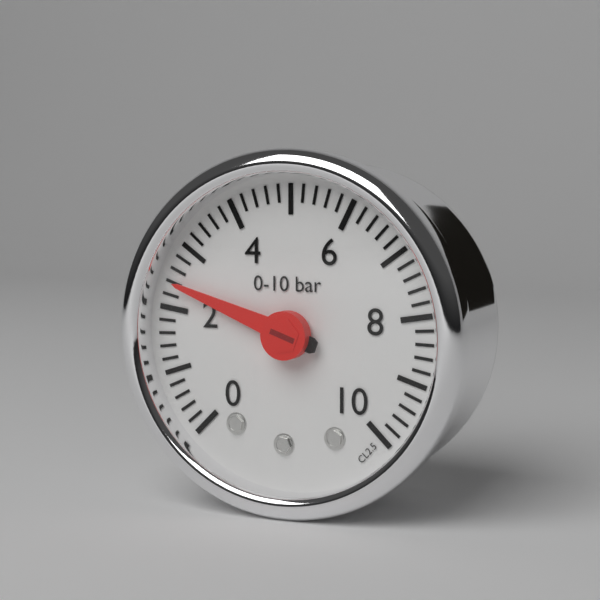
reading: 2.4 bar
